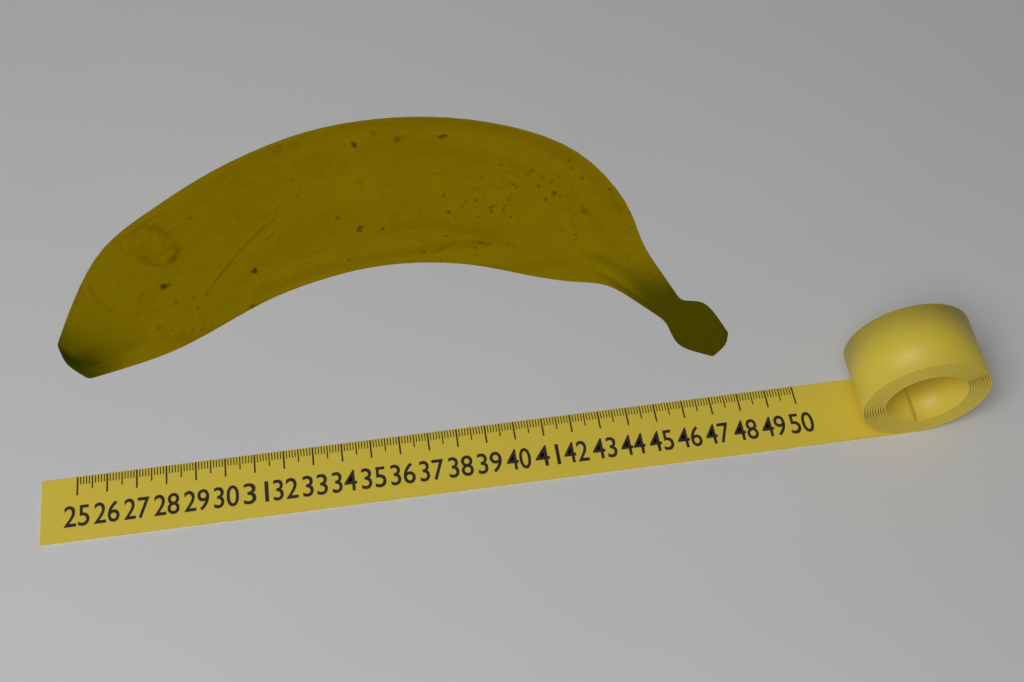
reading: 47.5 (no unit)
